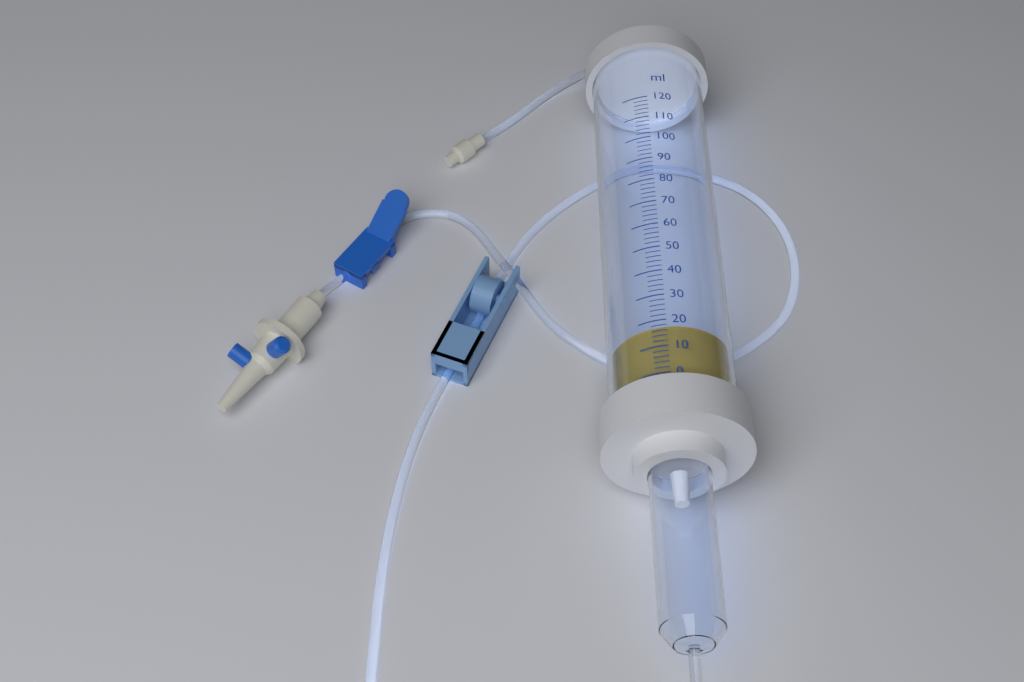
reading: 18 ml
